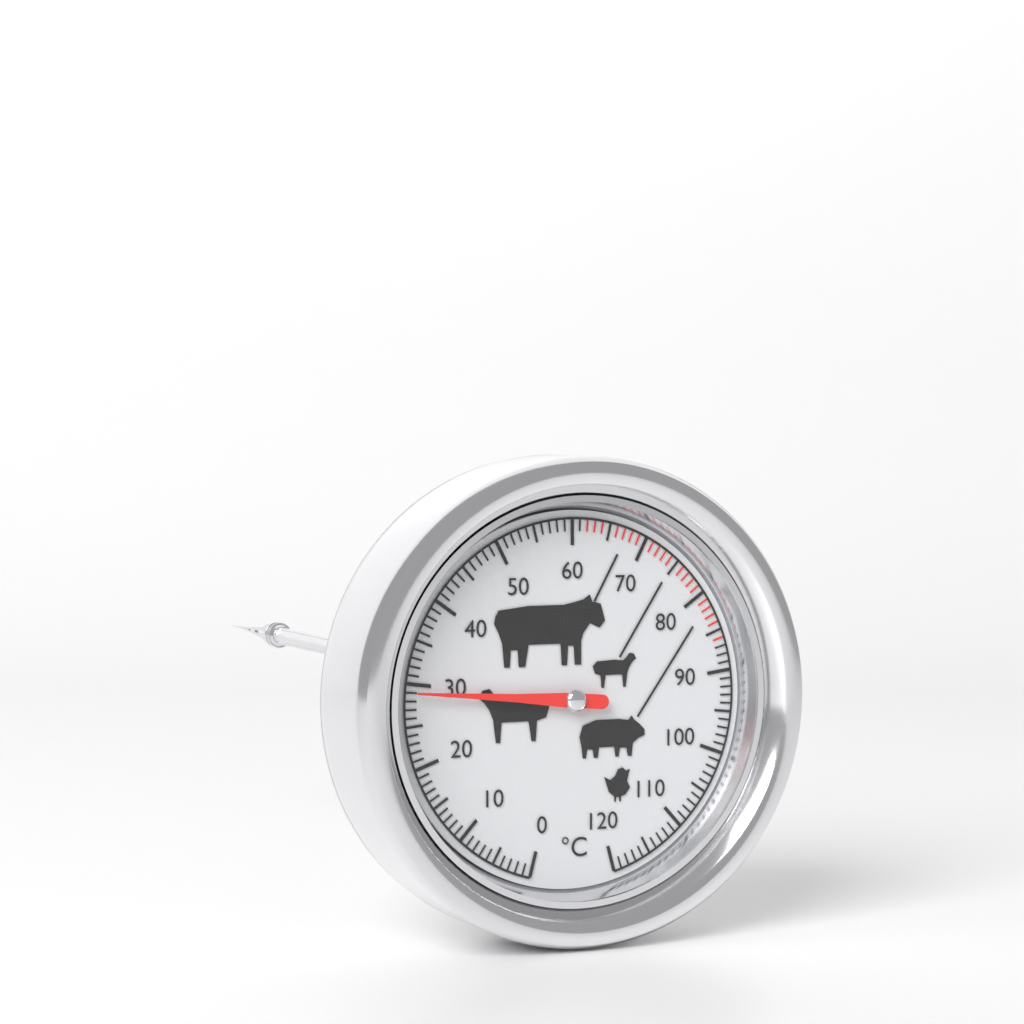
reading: 29 °C
